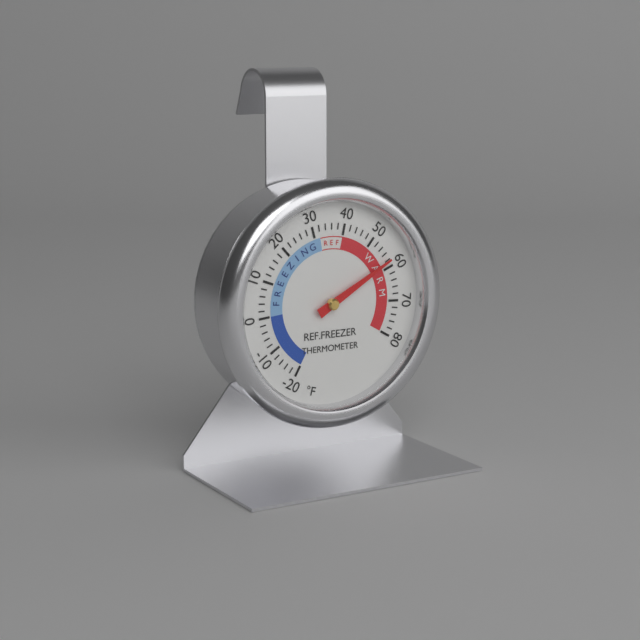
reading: 58 °F
